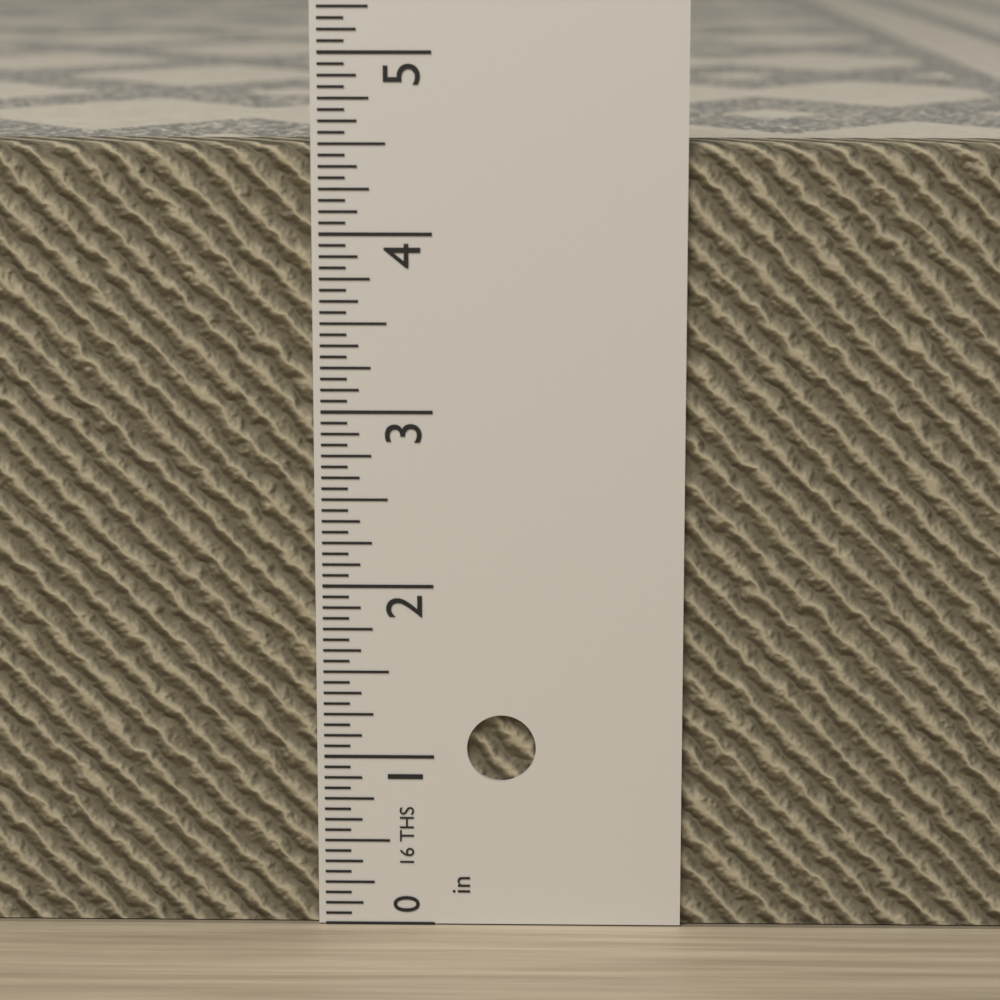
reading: 4.5000 in
